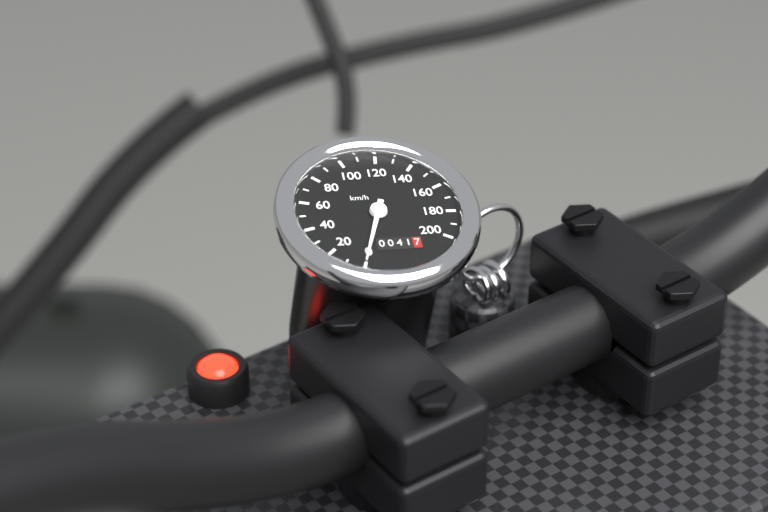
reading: 0 km/h
